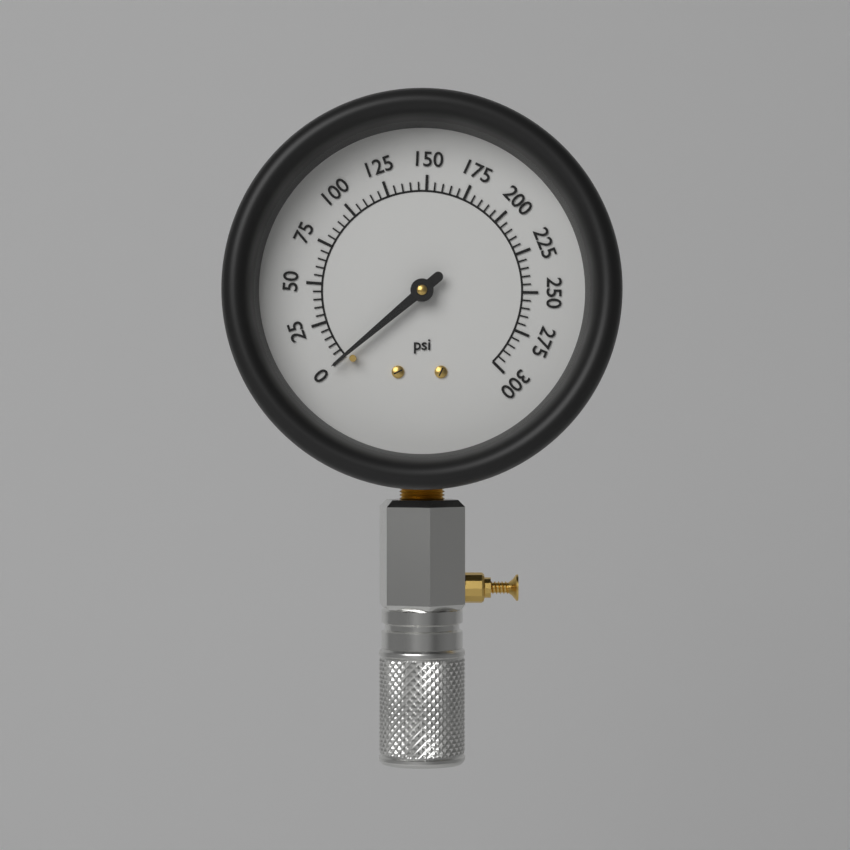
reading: 0 psi
